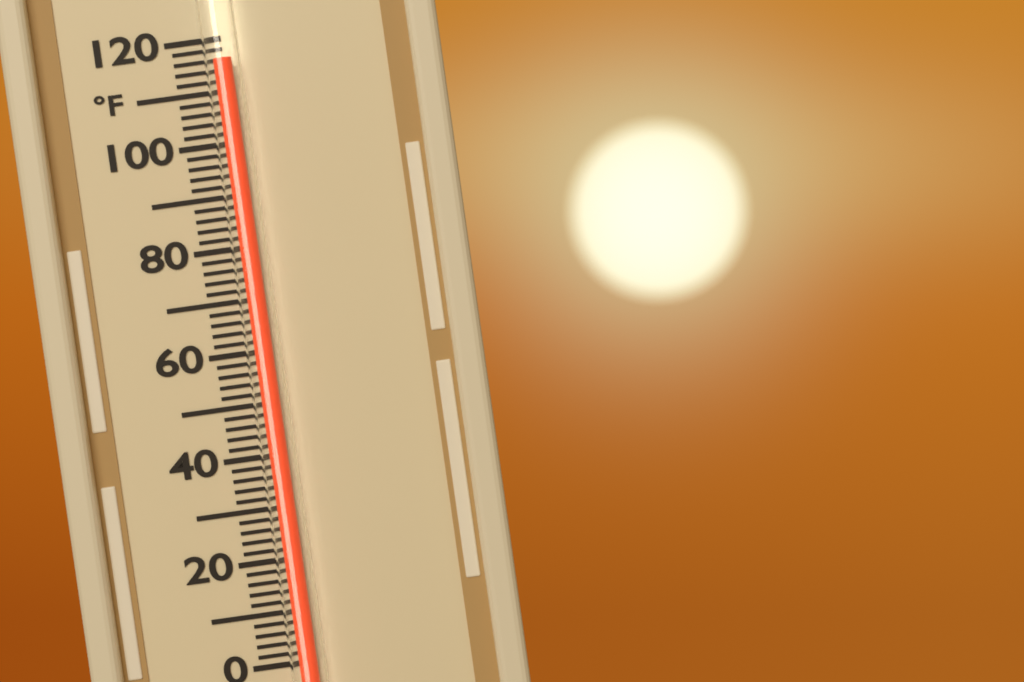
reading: 116 °F
